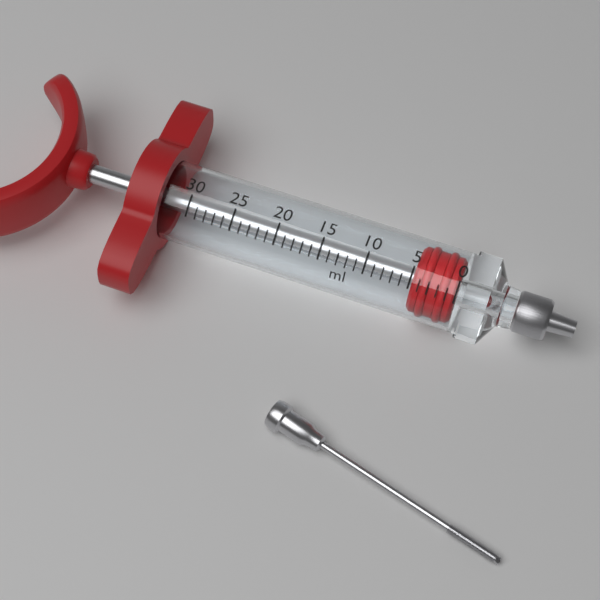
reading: 0 ml
